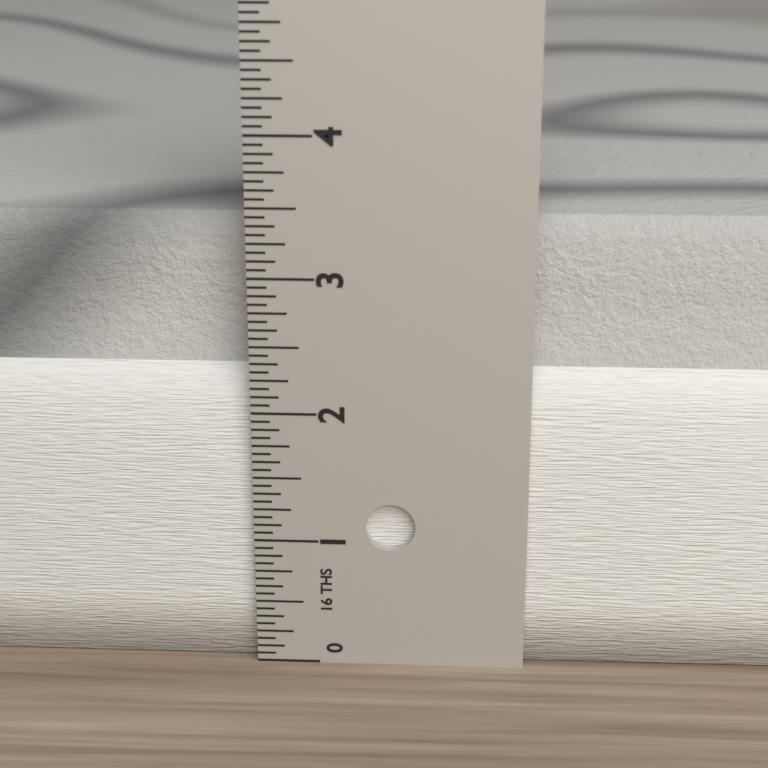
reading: 3.3750 in
